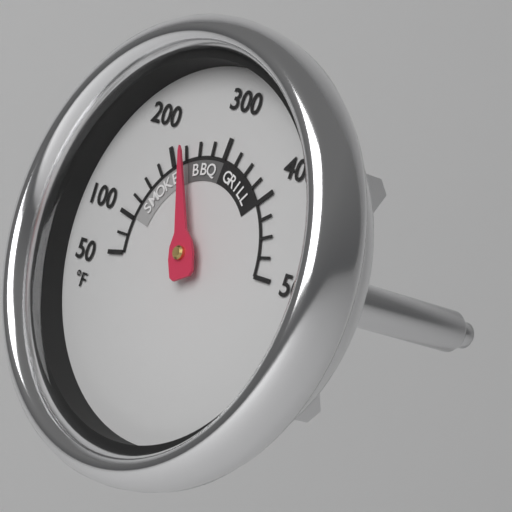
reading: 225 °F
